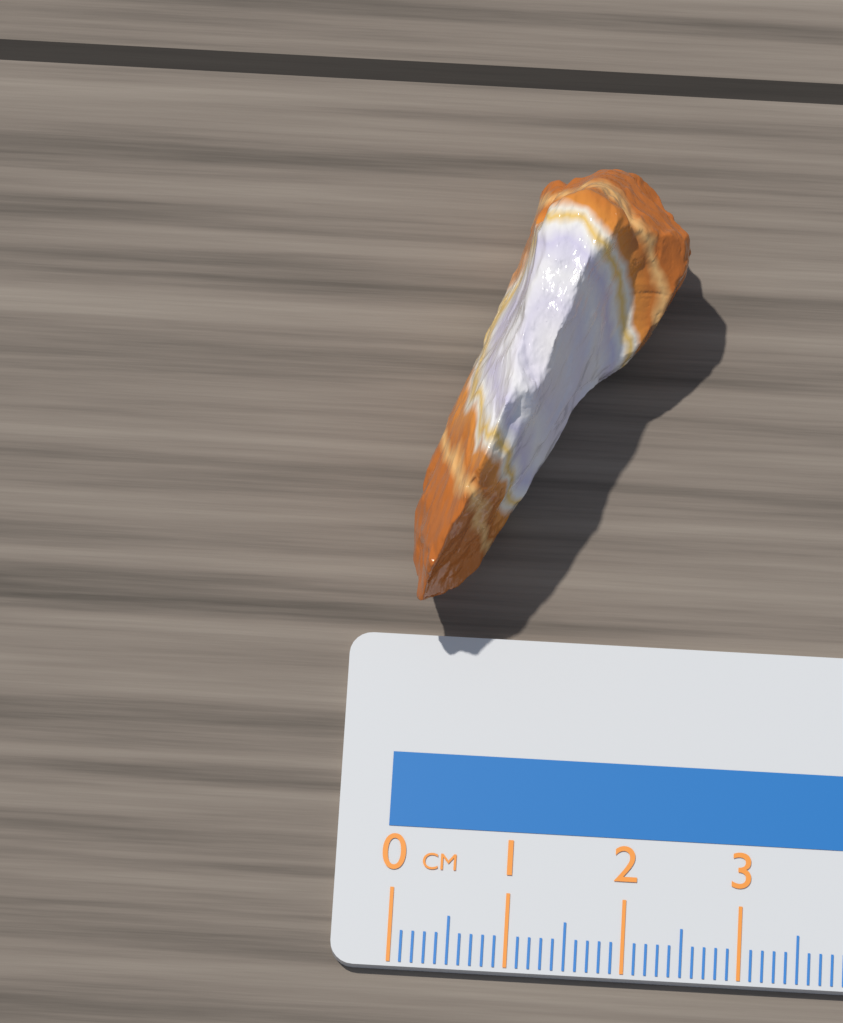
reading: 2.3 cm
